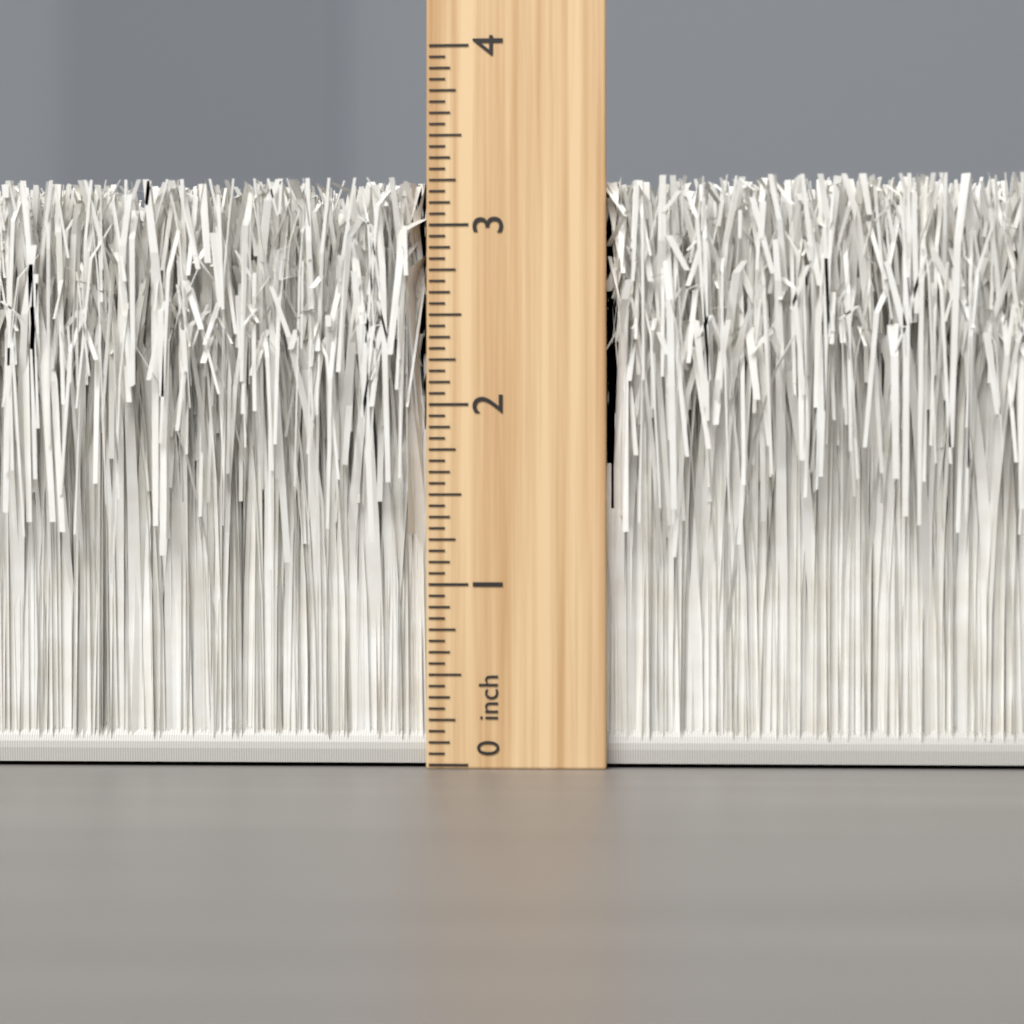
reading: 3.2500 inch
